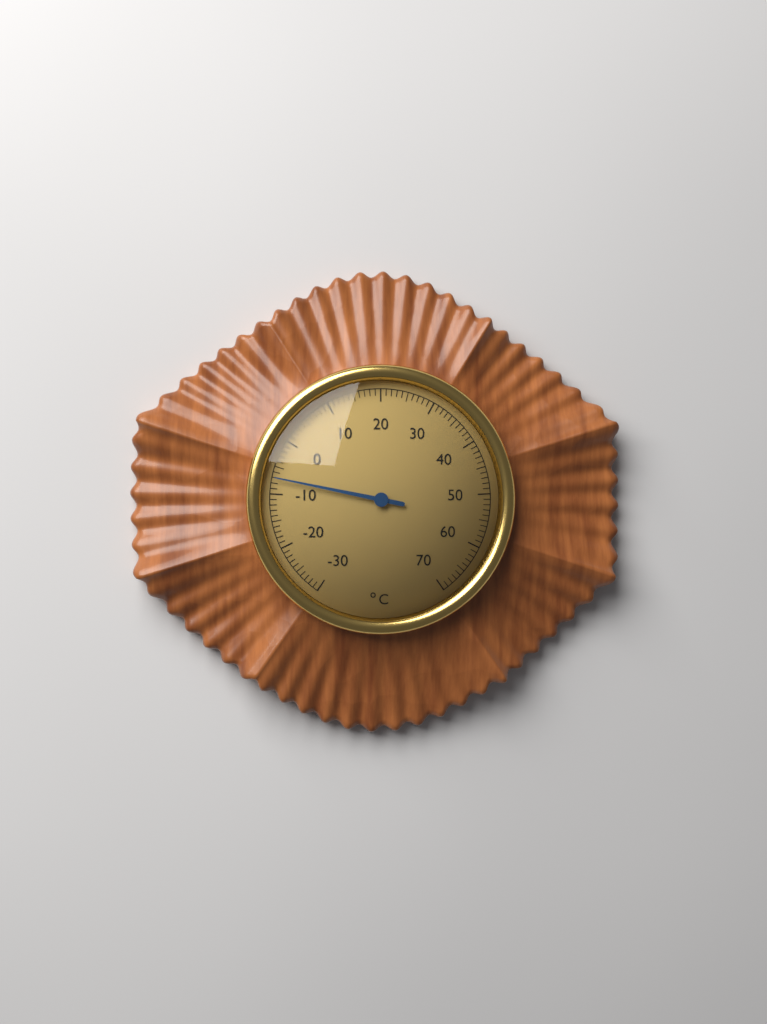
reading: -7 °C
